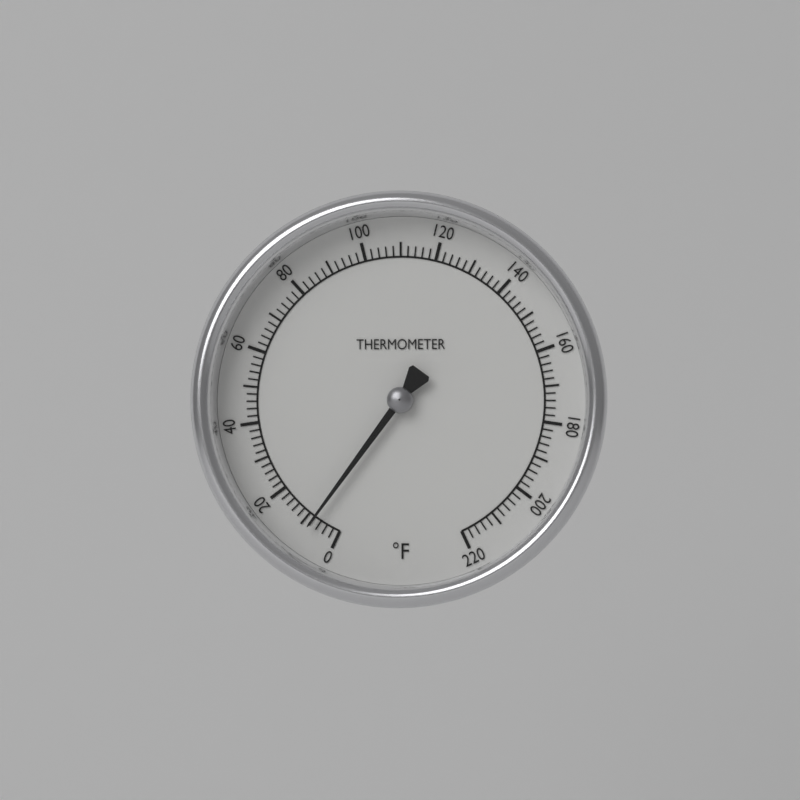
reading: 8 °F
